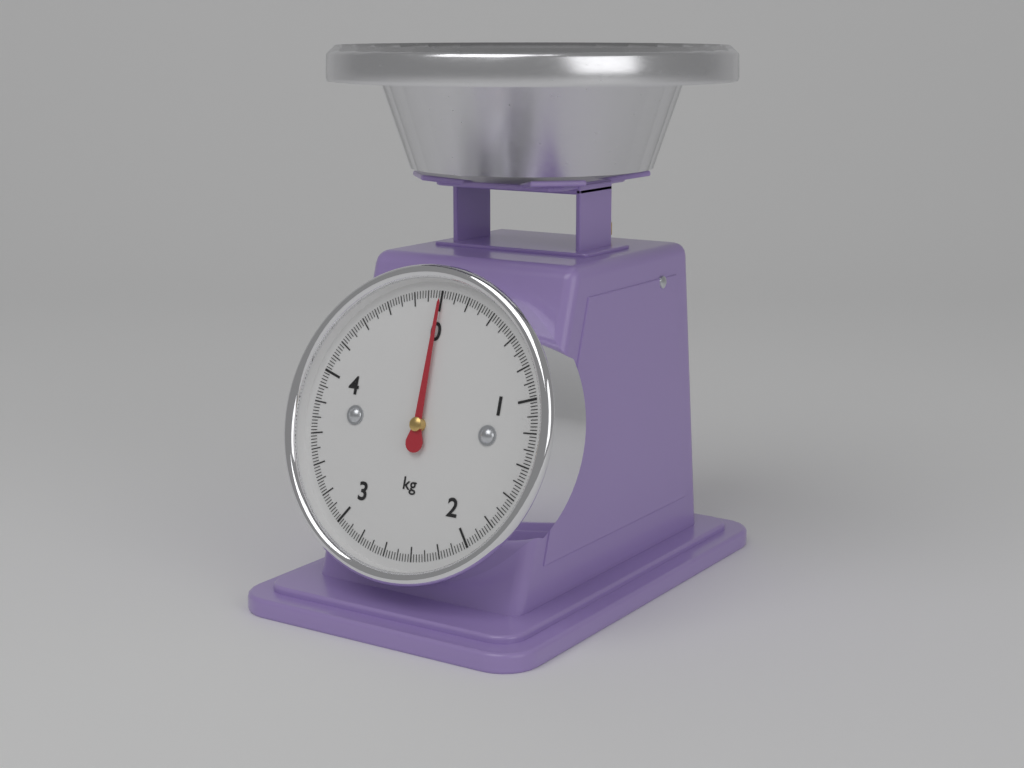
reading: 0.00 kg
